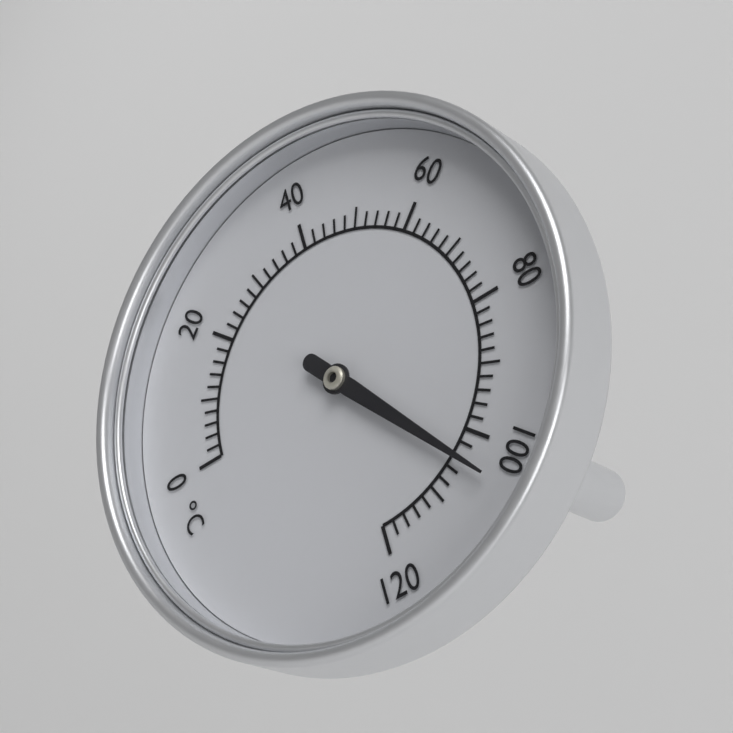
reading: 104 °C
